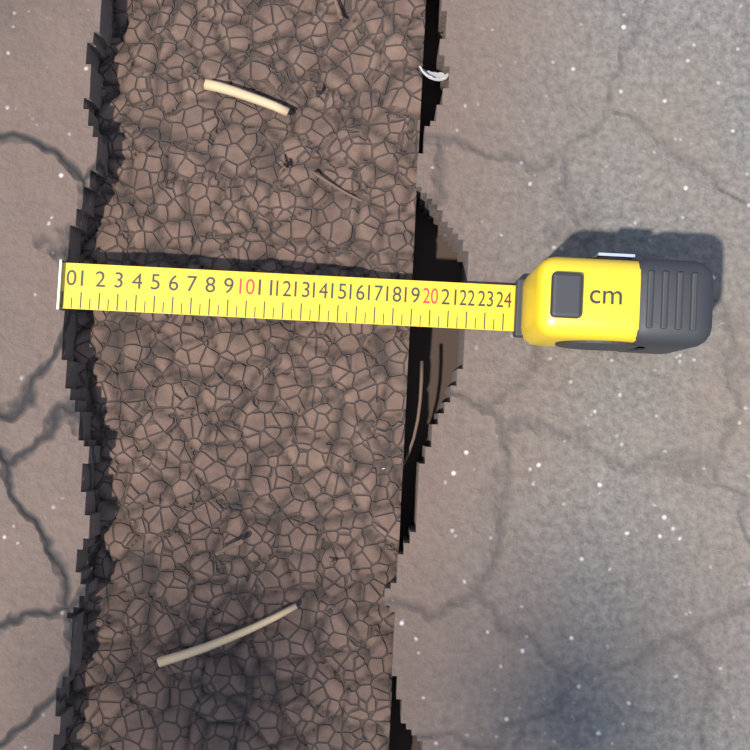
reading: 19.0 cm
